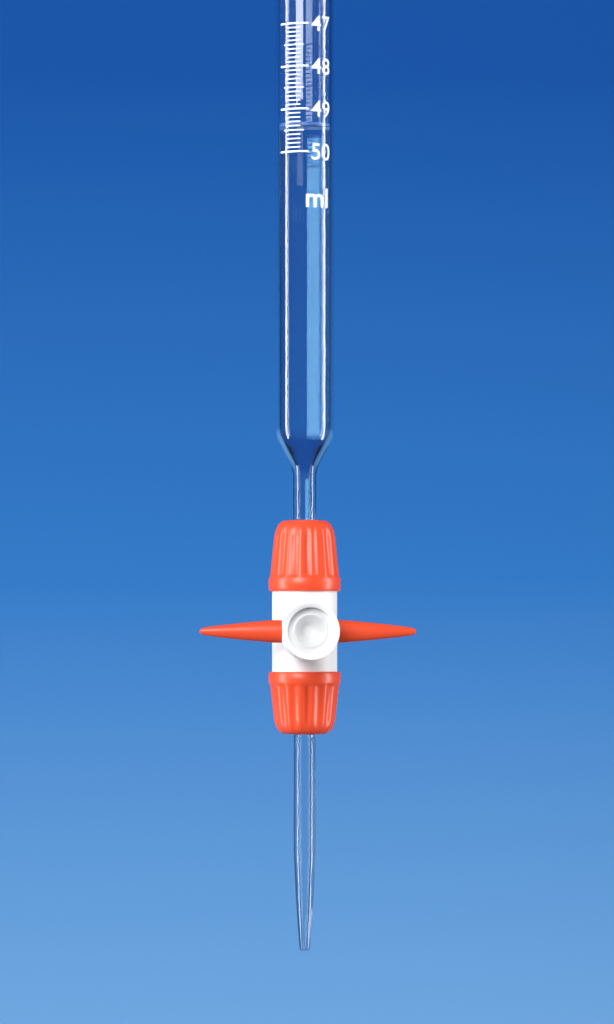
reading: 49.3 ml
